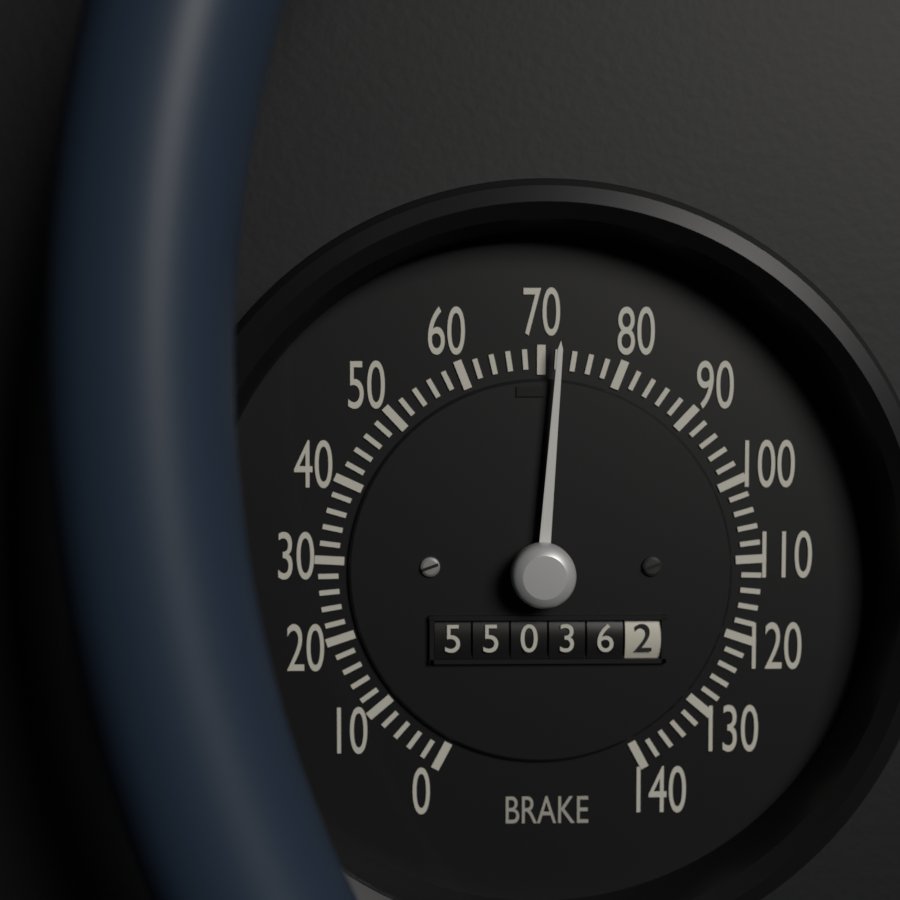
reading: 72 (no unit)
